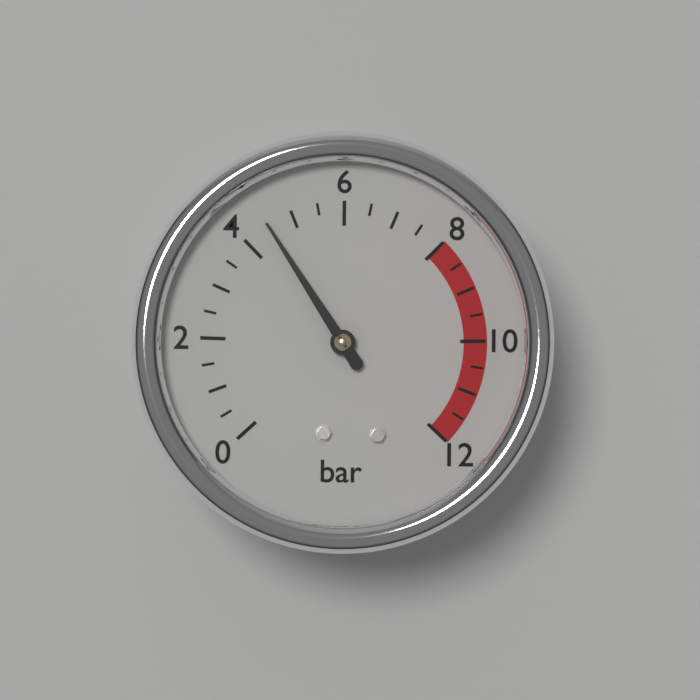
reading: 4.5 bar
